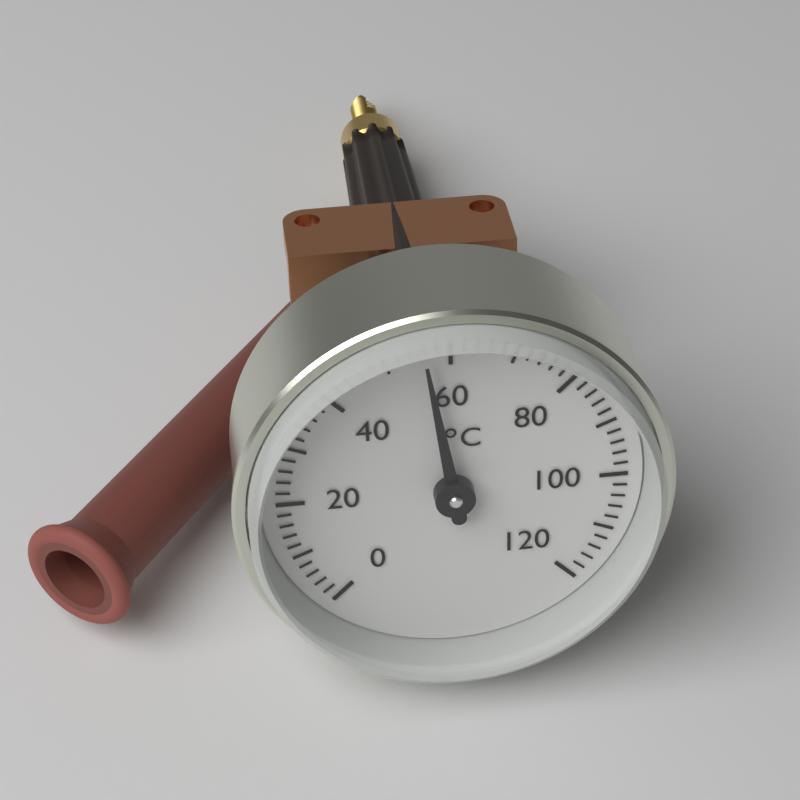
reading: 56 °C
